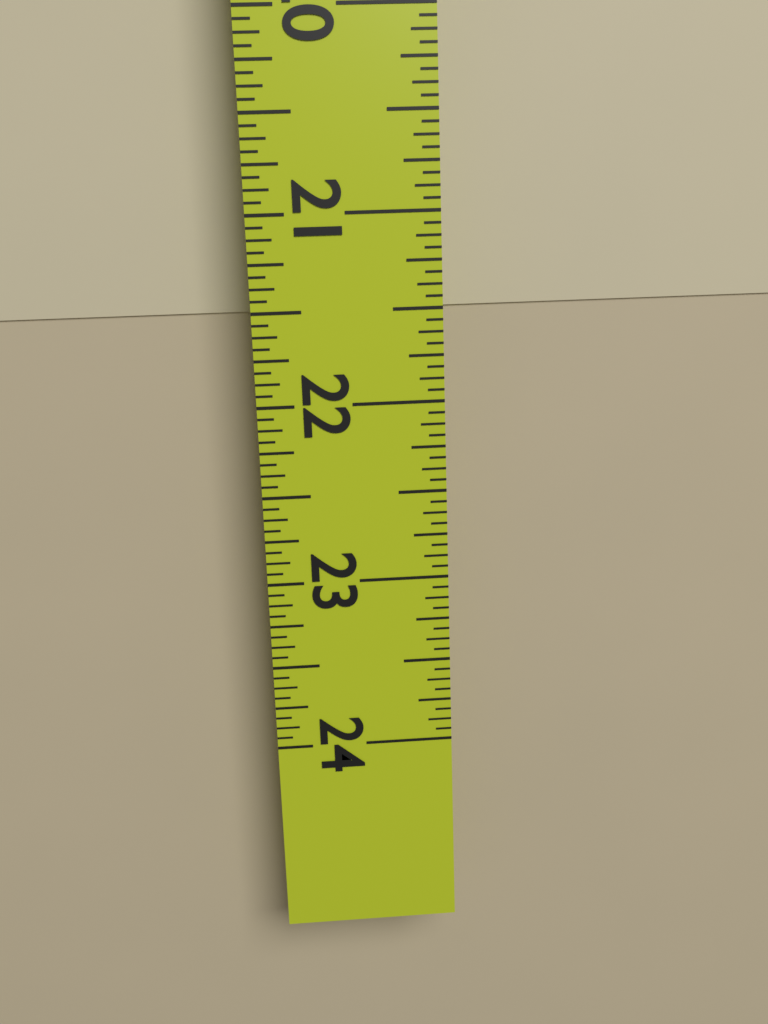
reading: 21.5000 in
